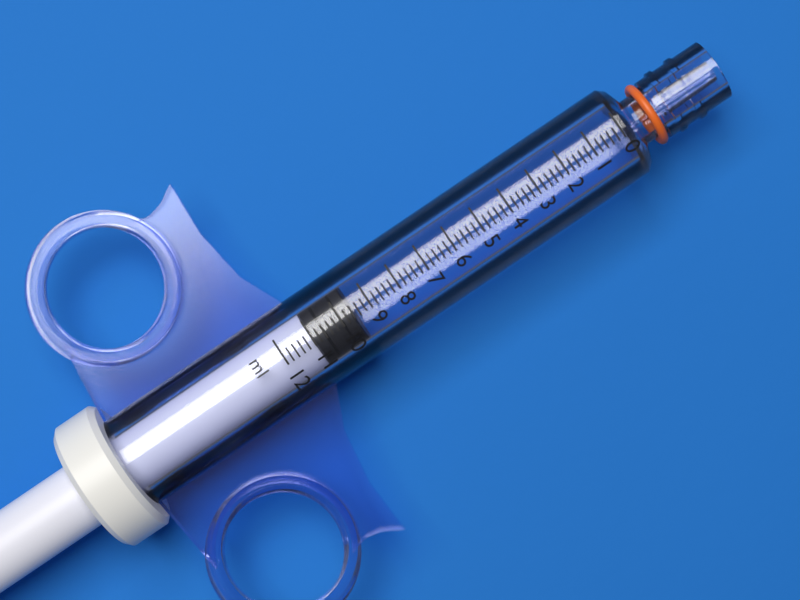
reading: 9.6 ml
